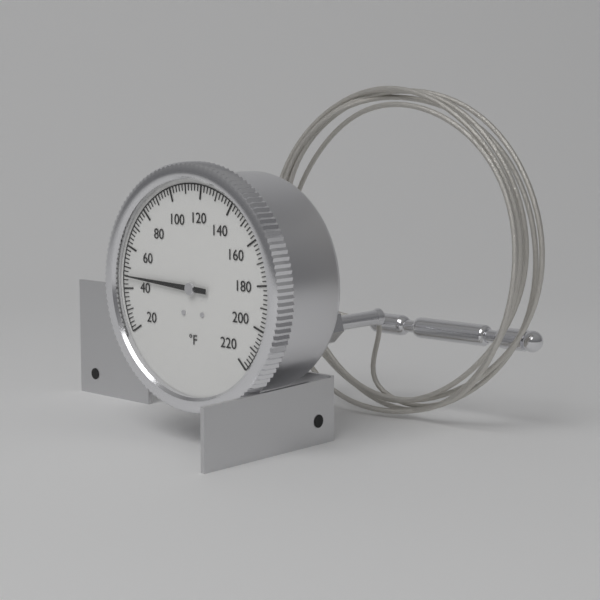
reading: 46 °F
